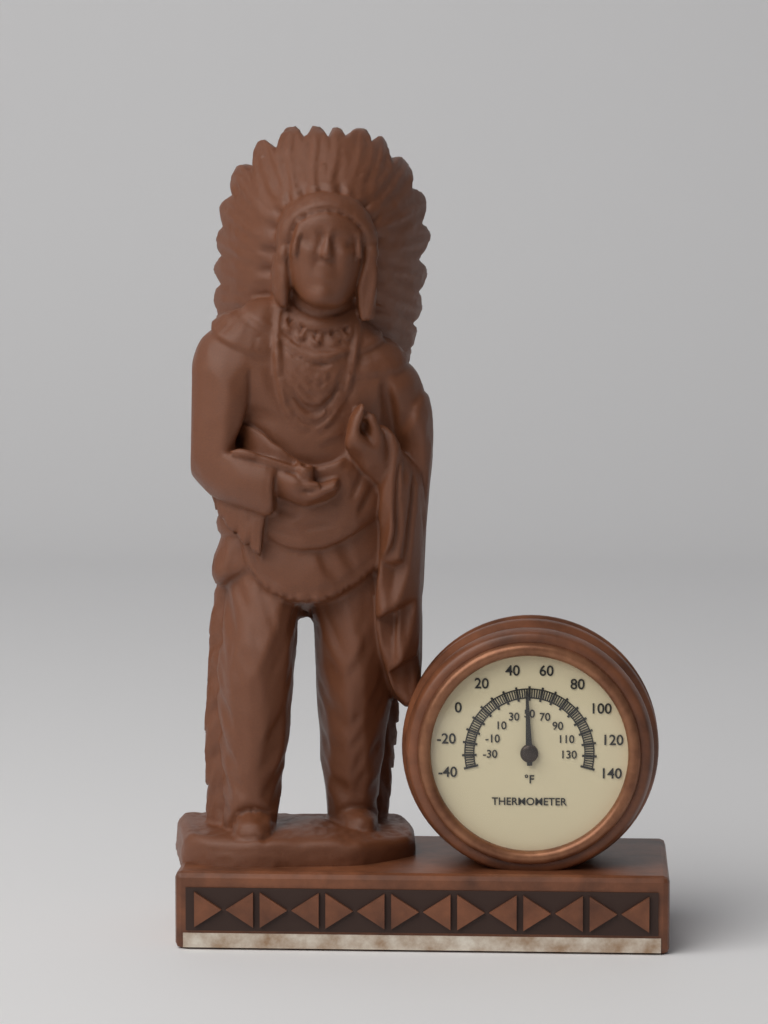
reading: 48 °F
